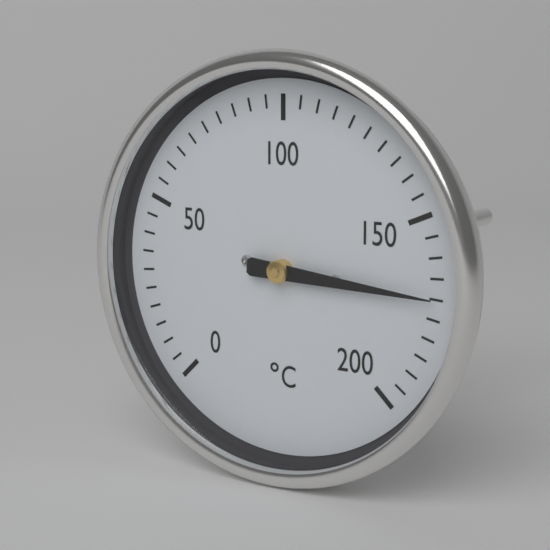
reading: 170 °C
